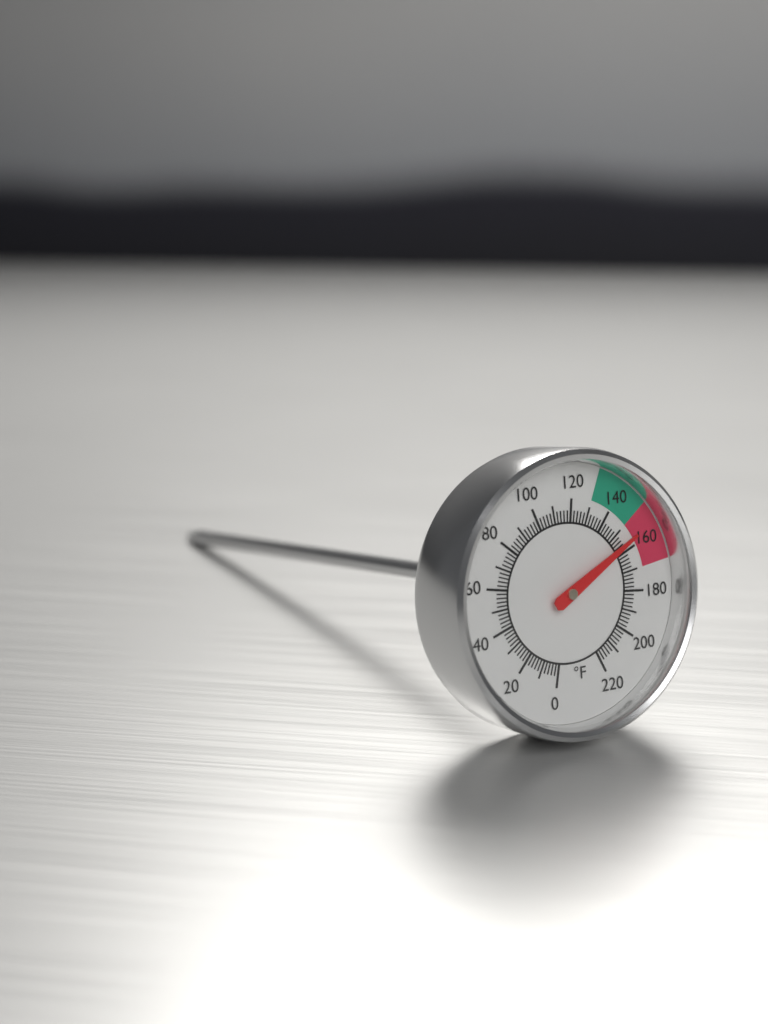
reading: 156 °F
